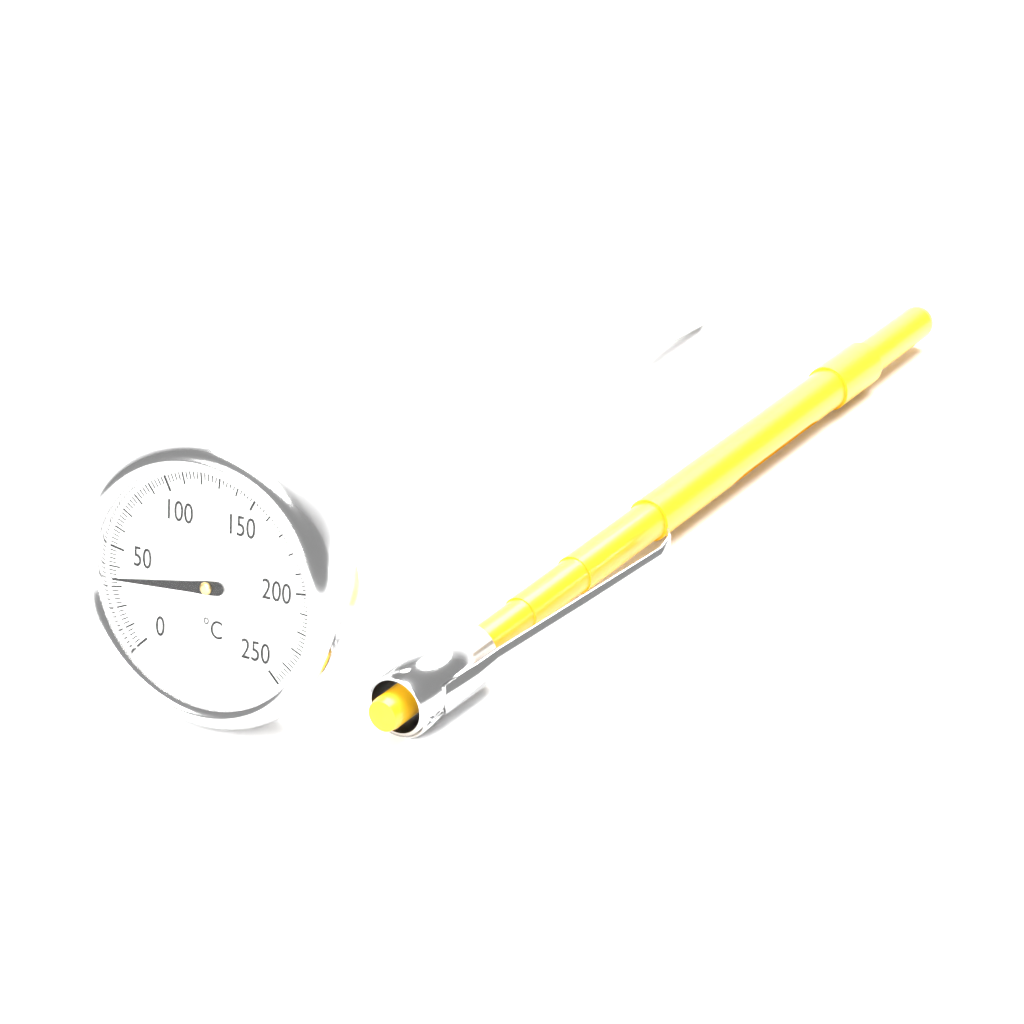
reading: 34 °C
